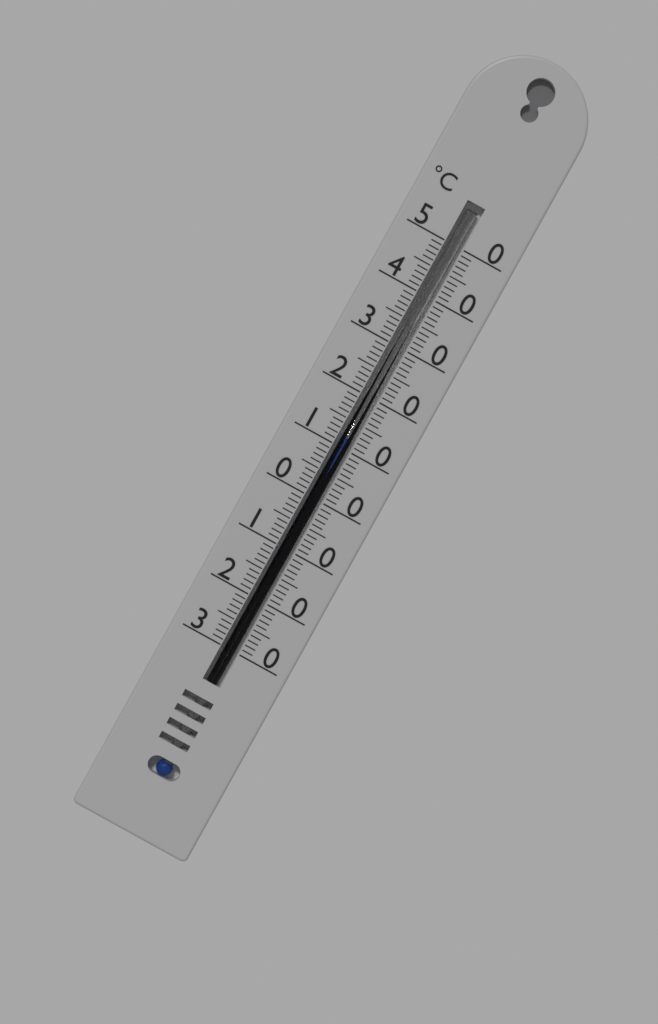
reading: 12 °C
